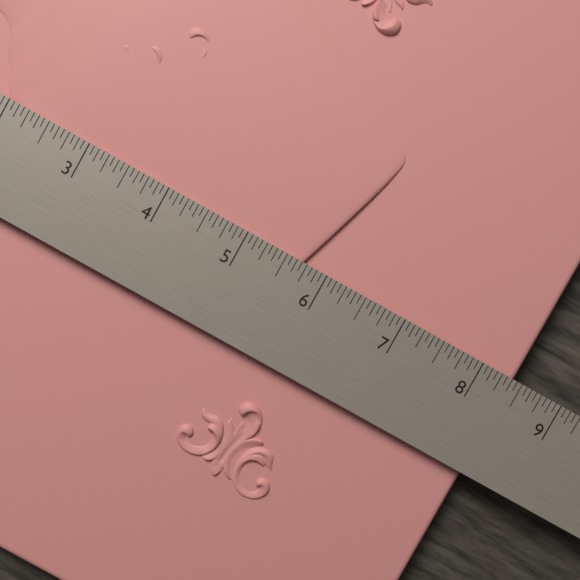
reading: 8.4375 in
